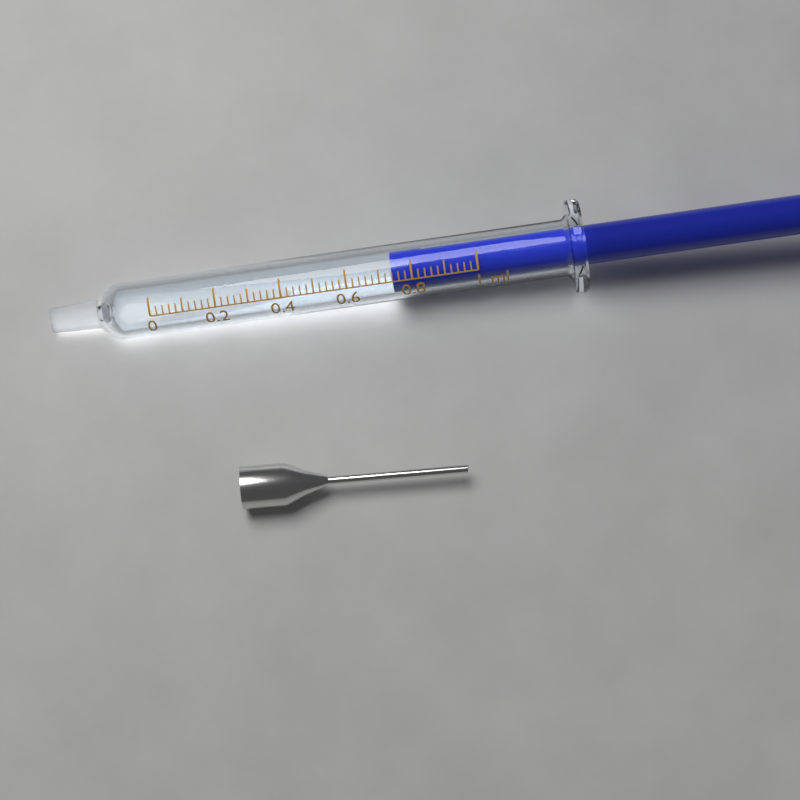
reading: 0.74 ml
